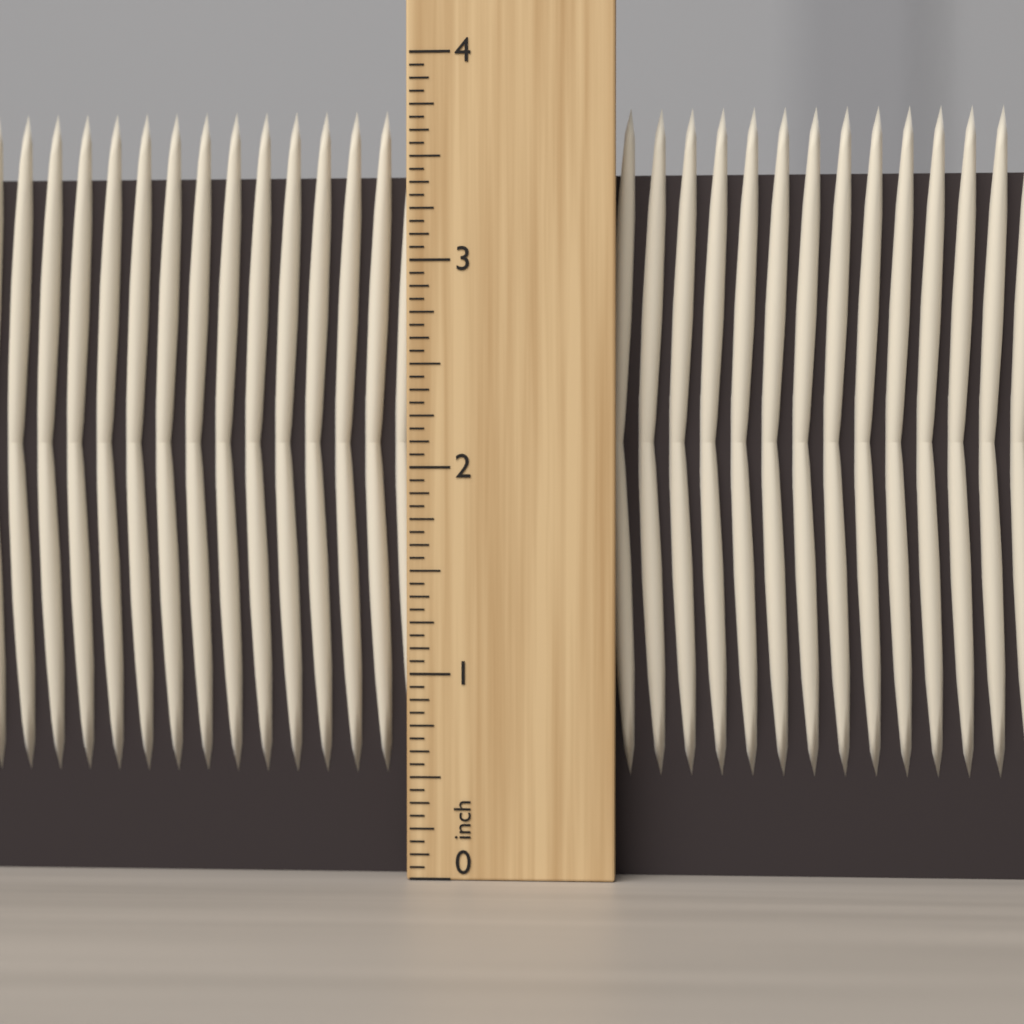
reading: 3.7500 inch
